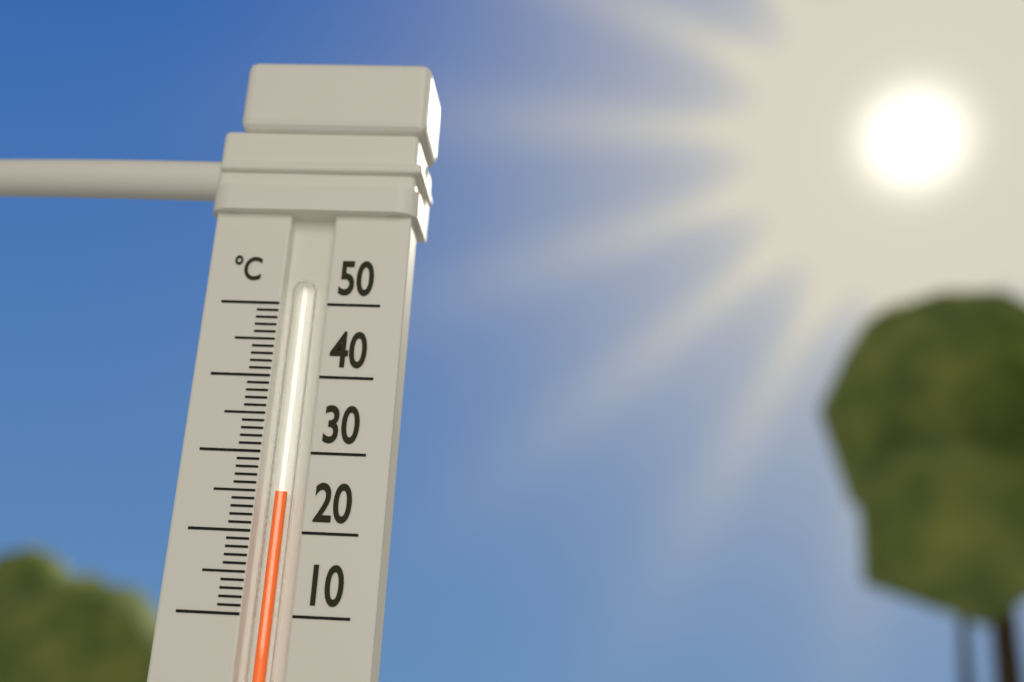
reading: 25 °C
